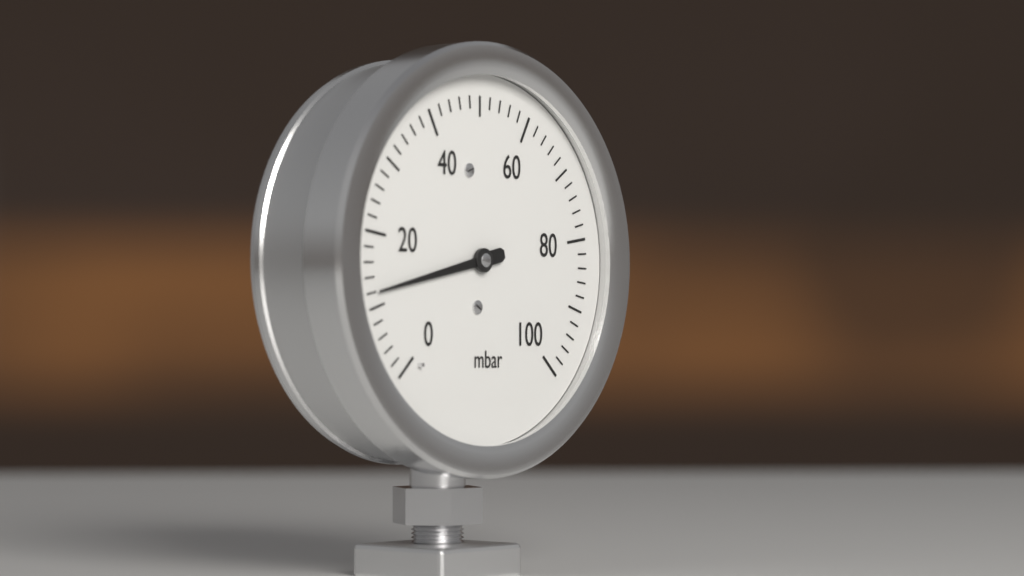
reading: 12 mbar
